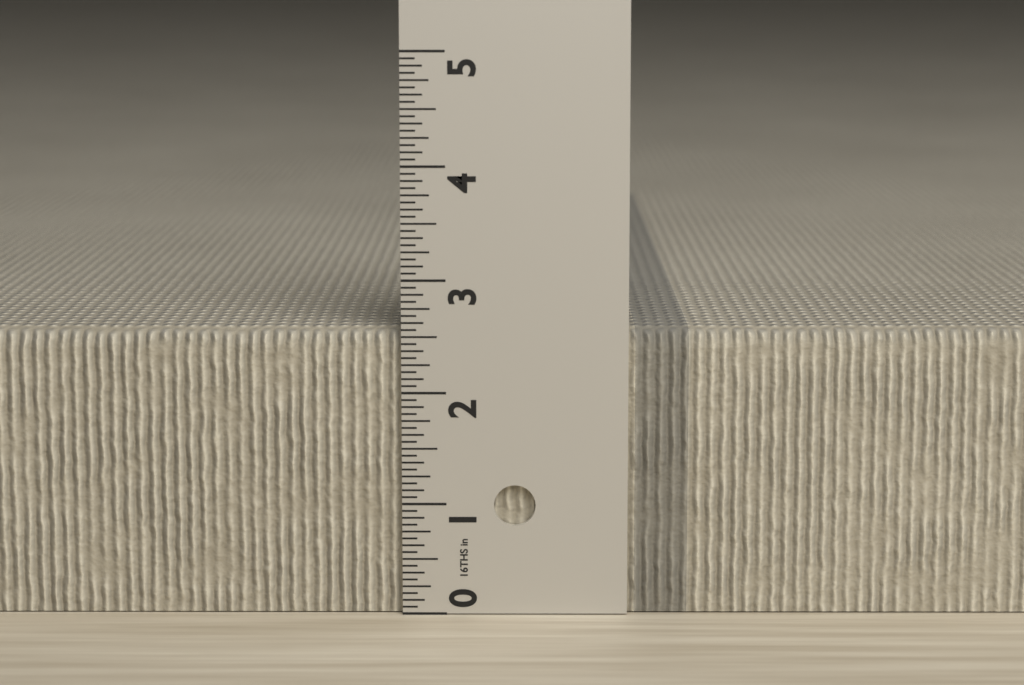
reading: 2.5625 in
